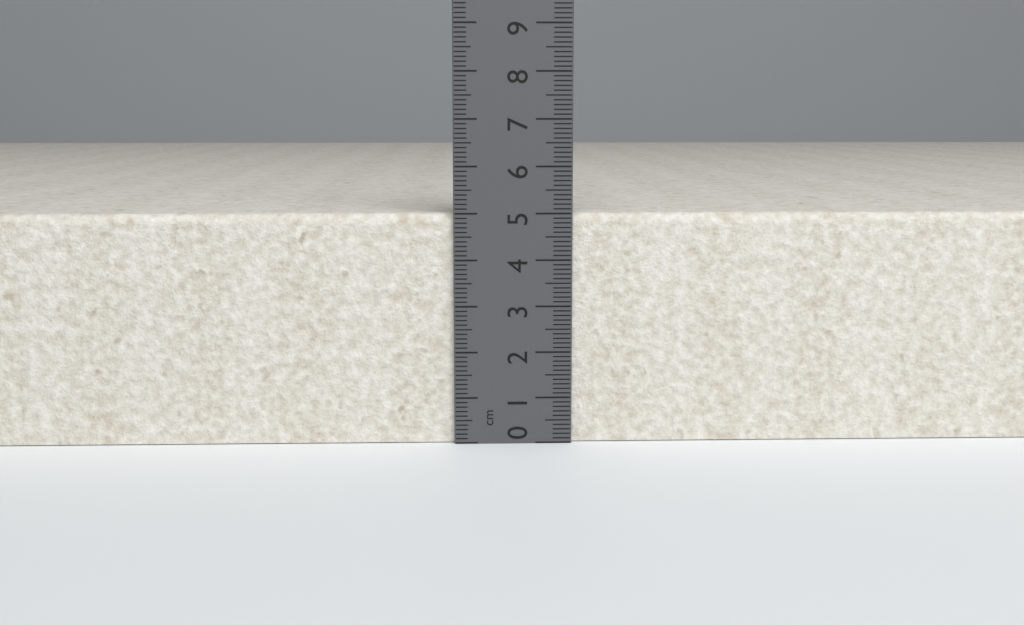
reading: 5.0 cm
